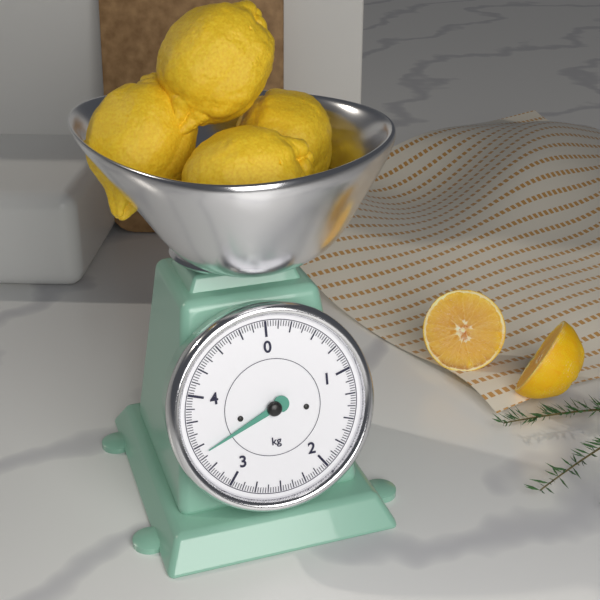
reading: 3.425 kg
